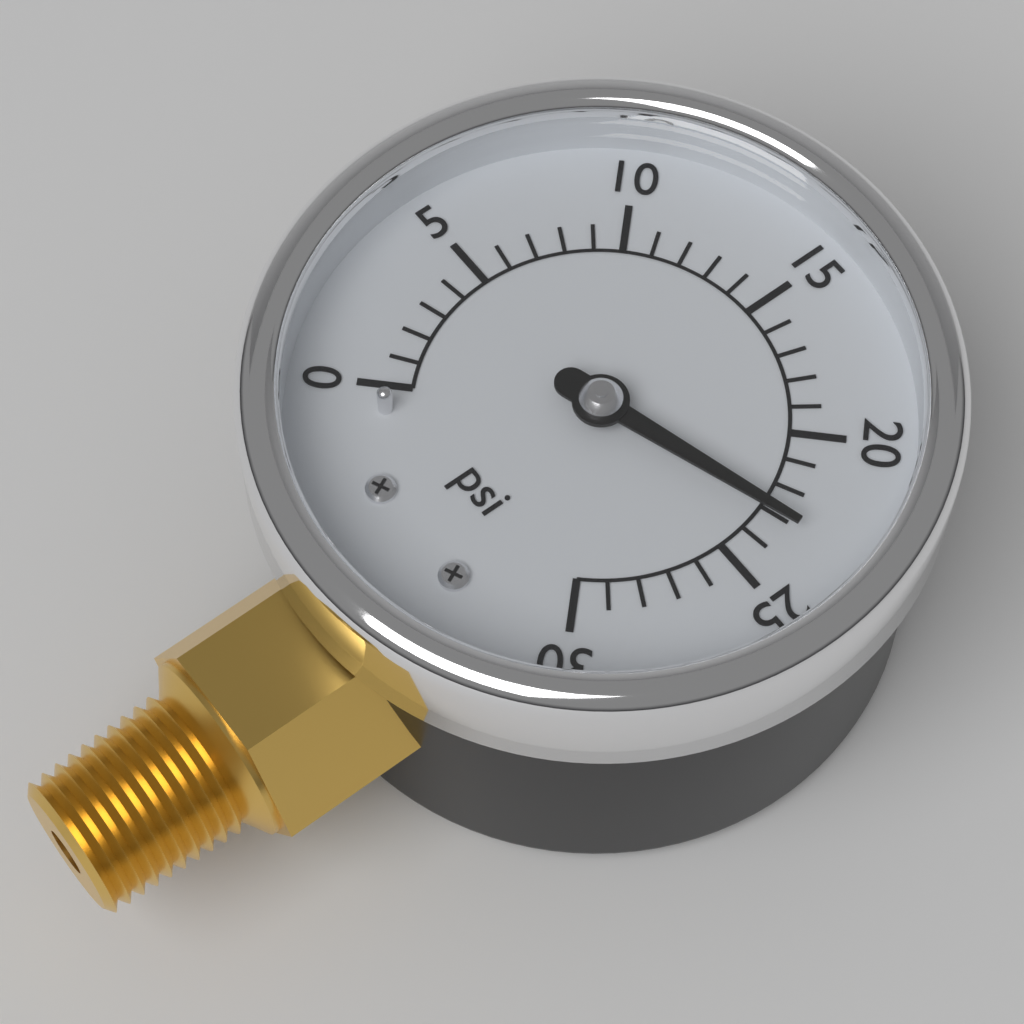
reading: 23 psi
